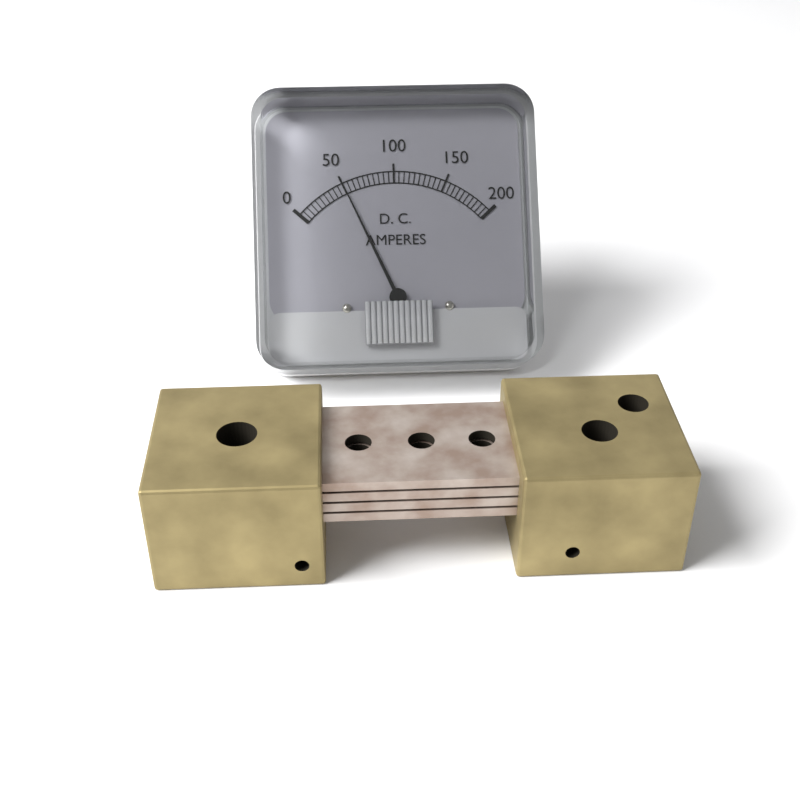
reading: 50 A
